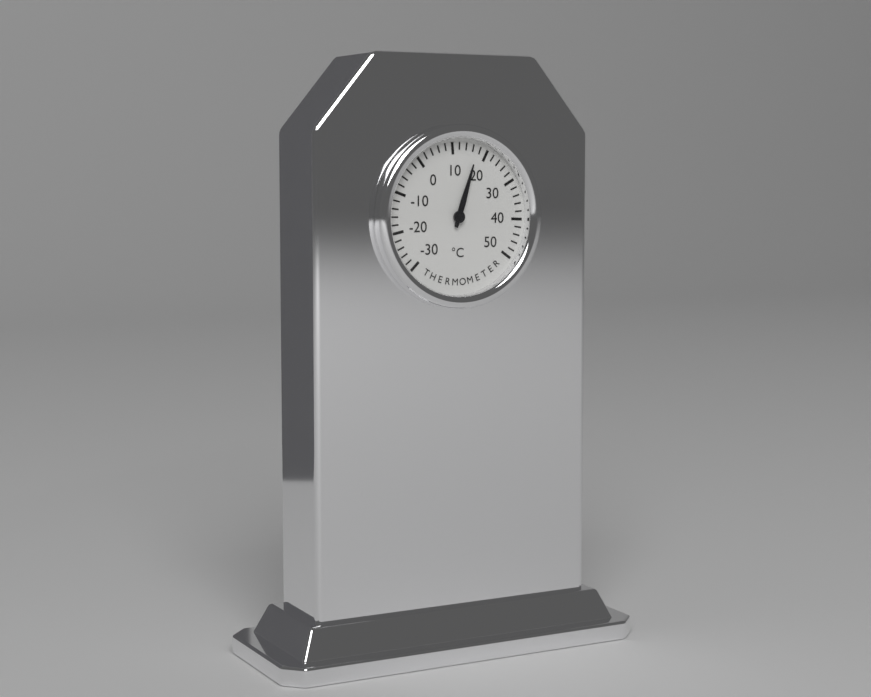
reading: 17 °C
